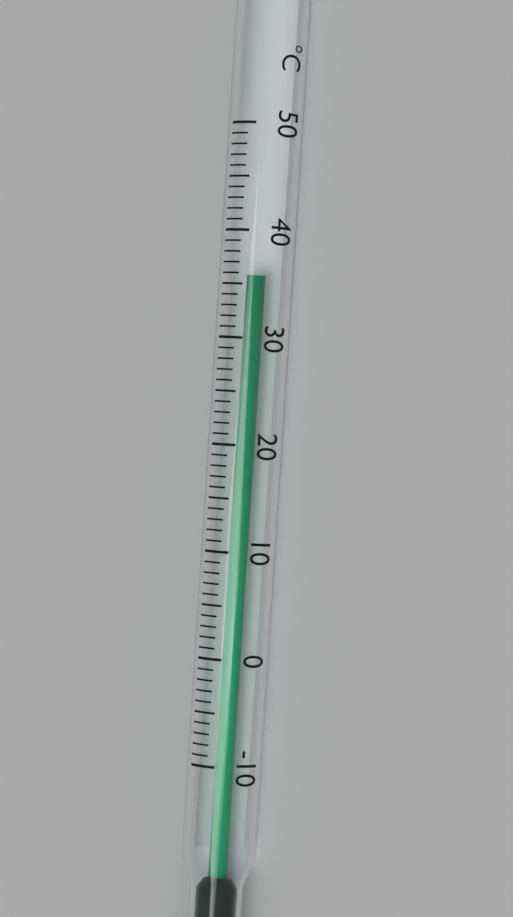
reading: 36 °C
